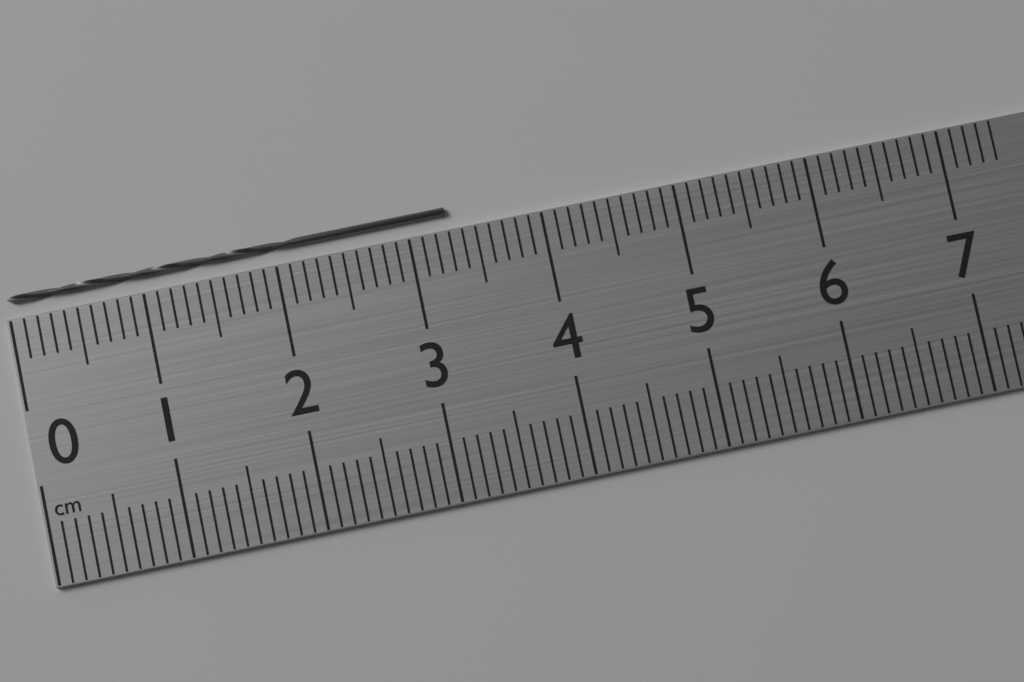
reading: 3.3 cm
